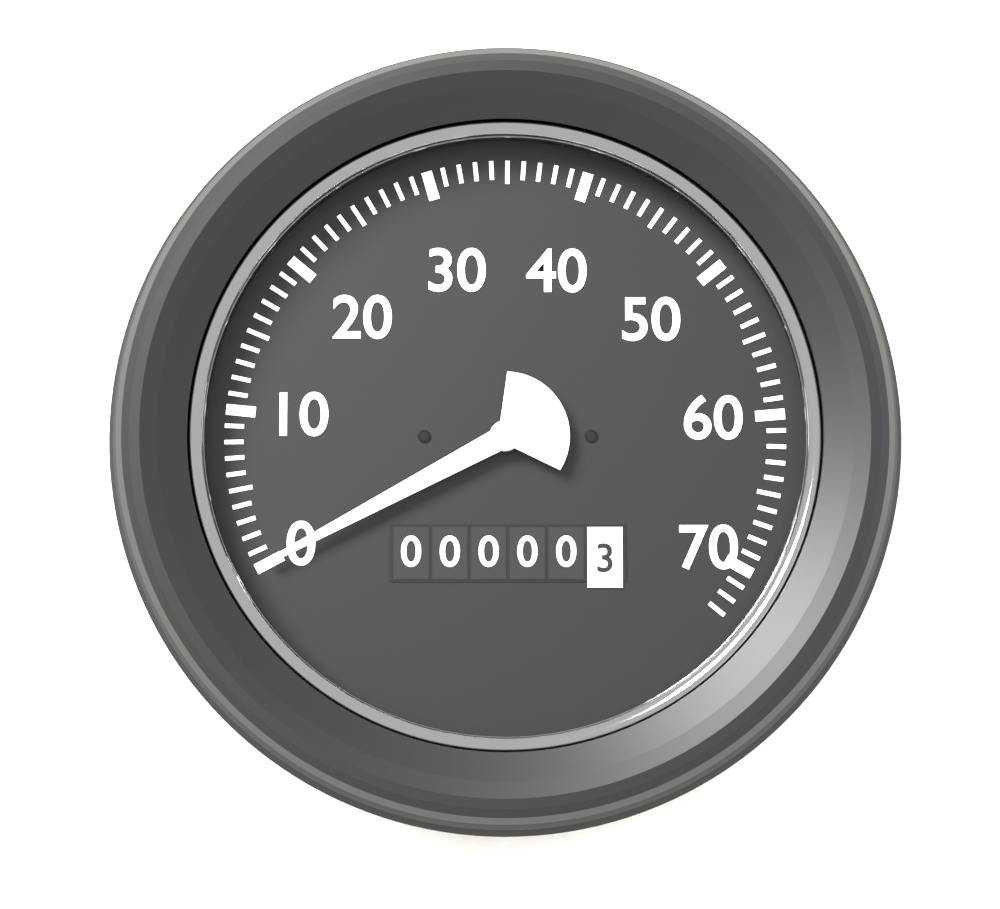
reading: 0 (no unit)
